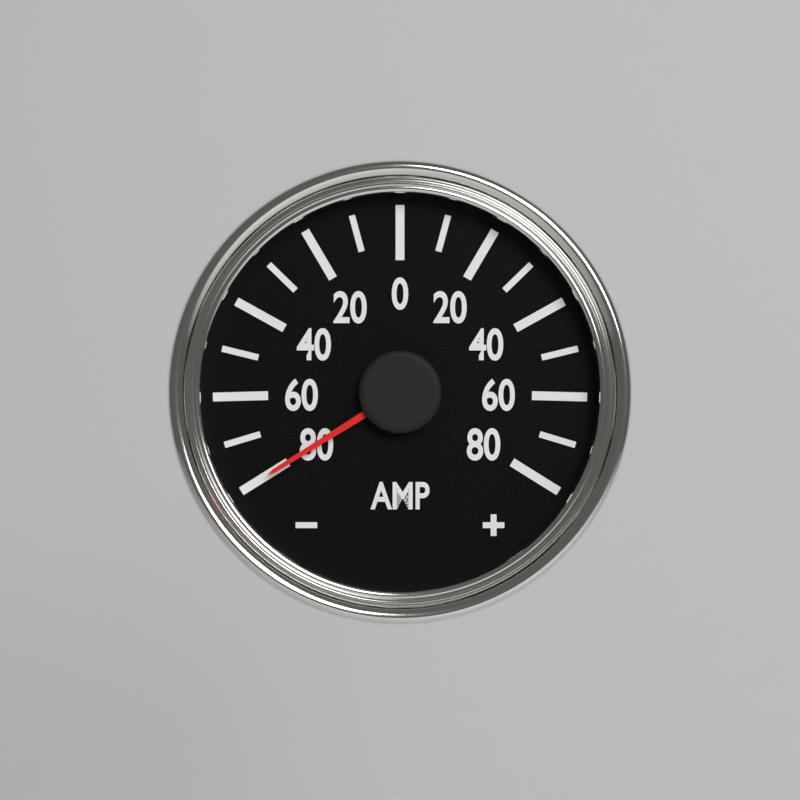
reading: -80 AMP
